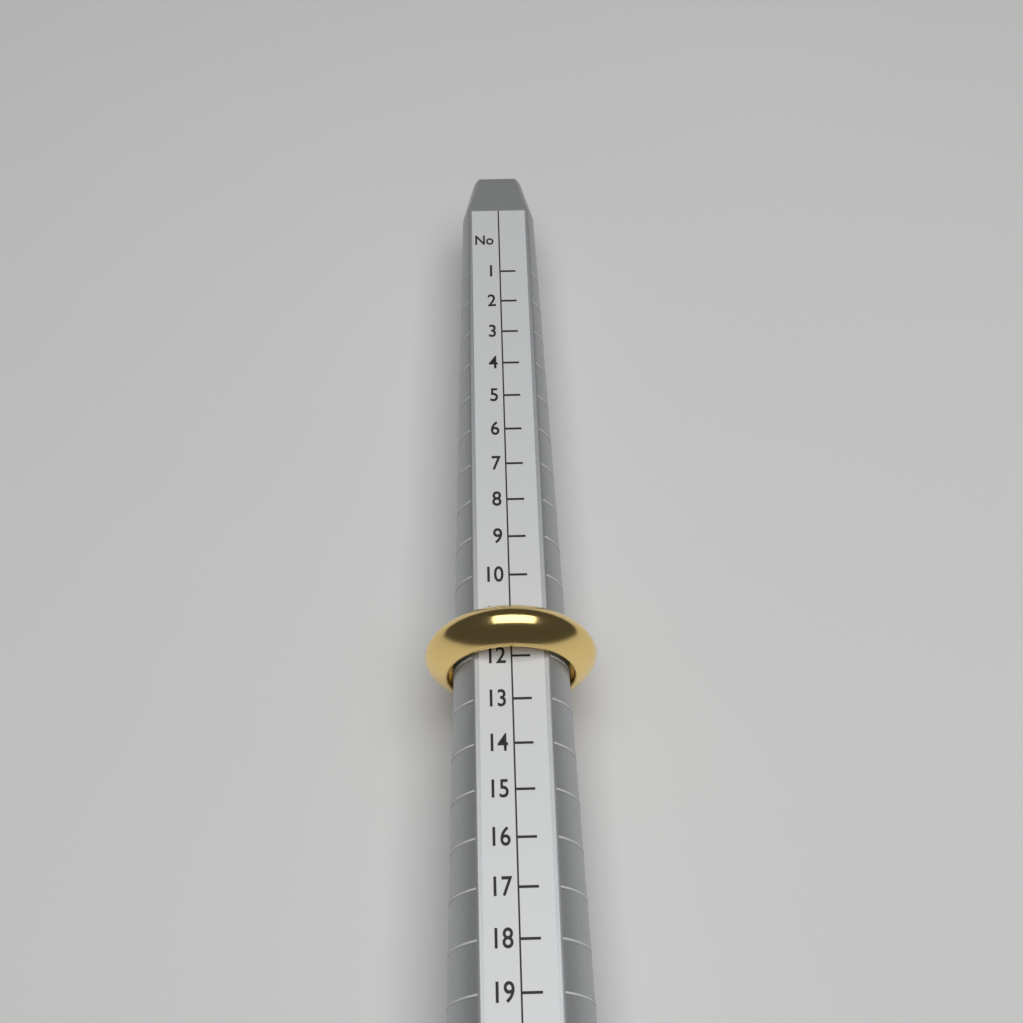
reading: 12 (no unit)
